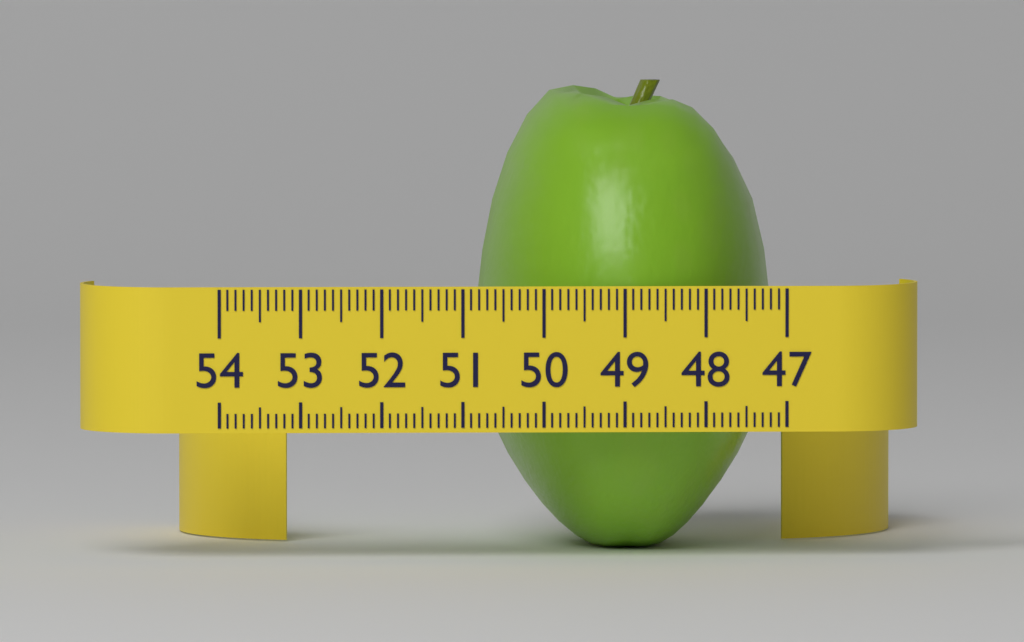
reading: 50.7 (no unit)
